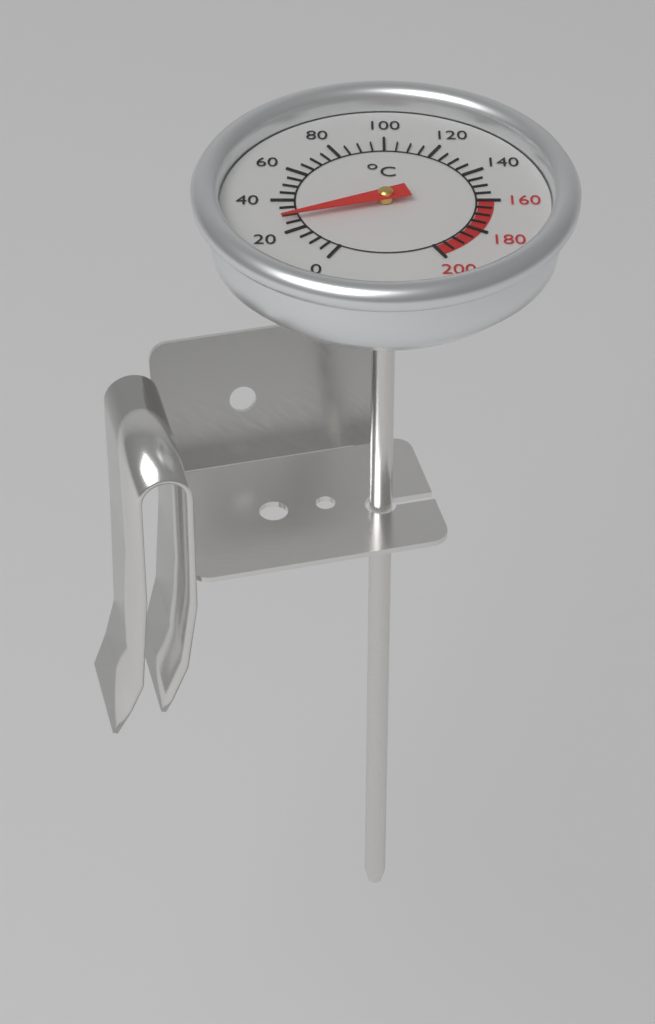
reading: 27 °C
